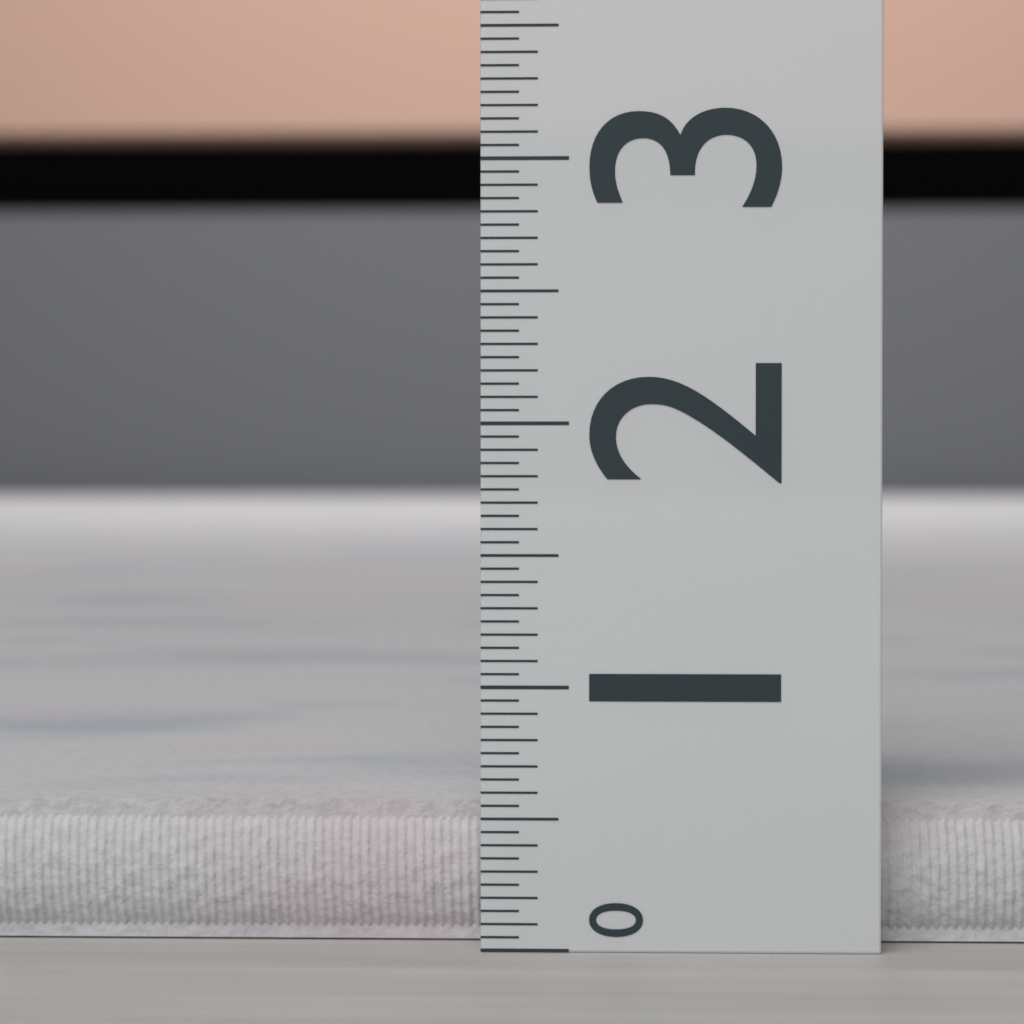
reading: 0.55 (no unit)
